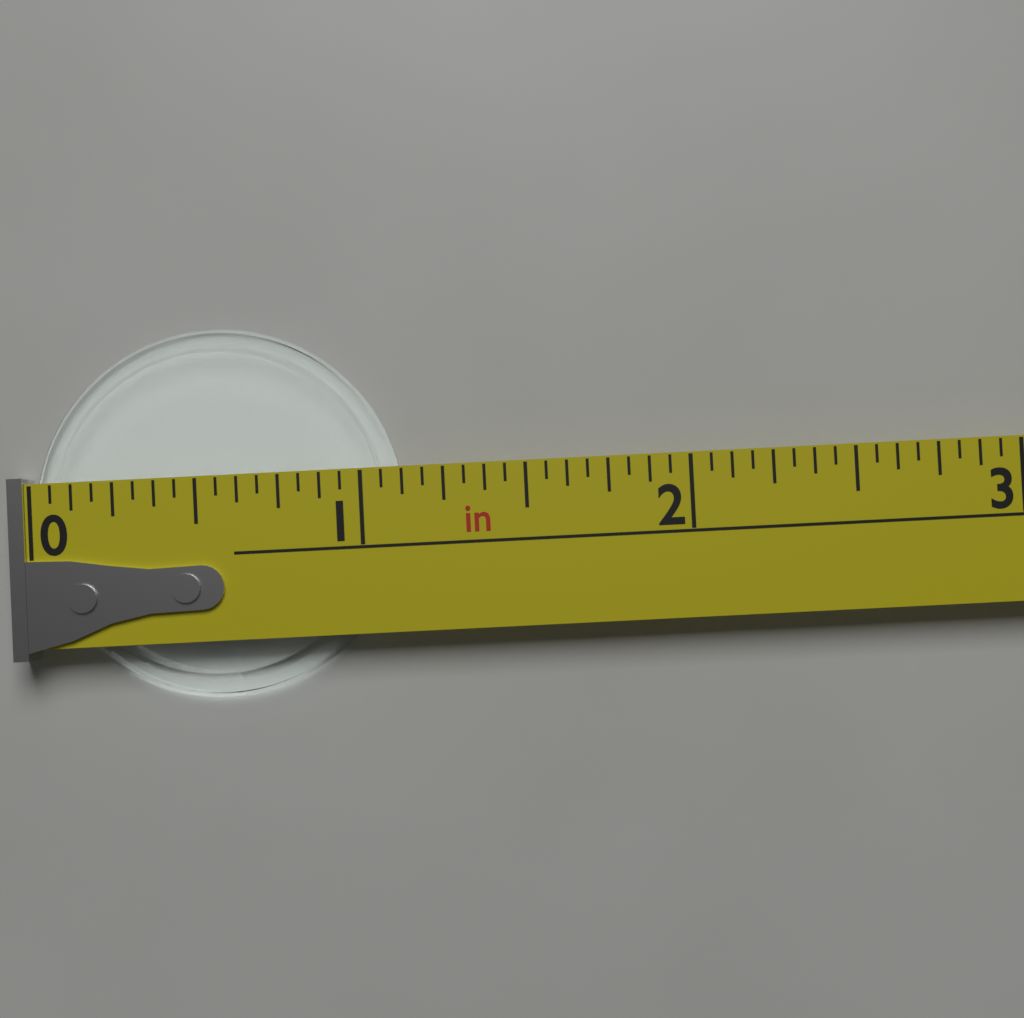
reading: 1.1250 in
